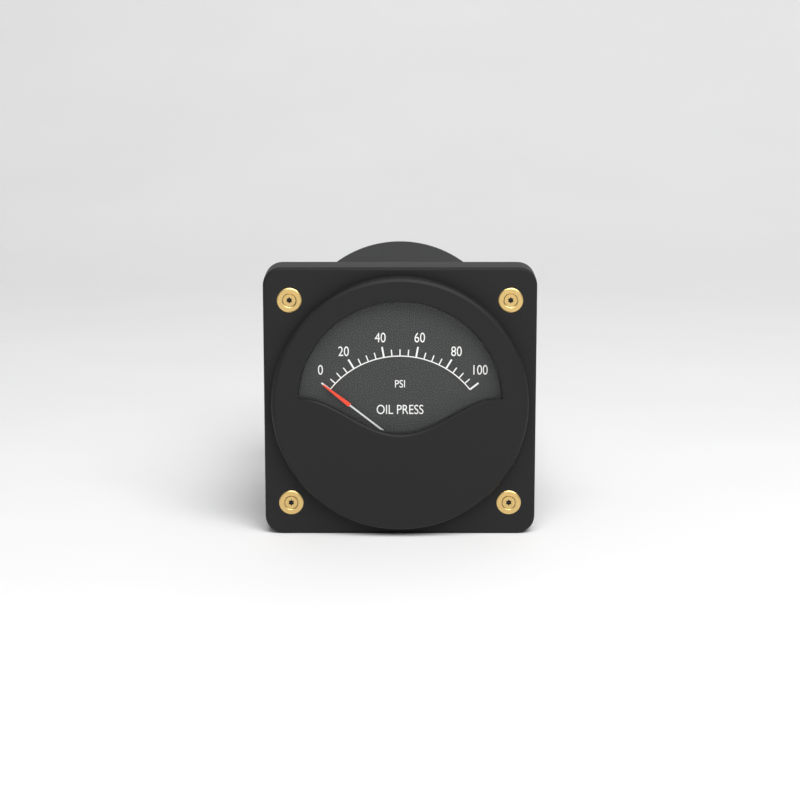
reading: 0 psi
